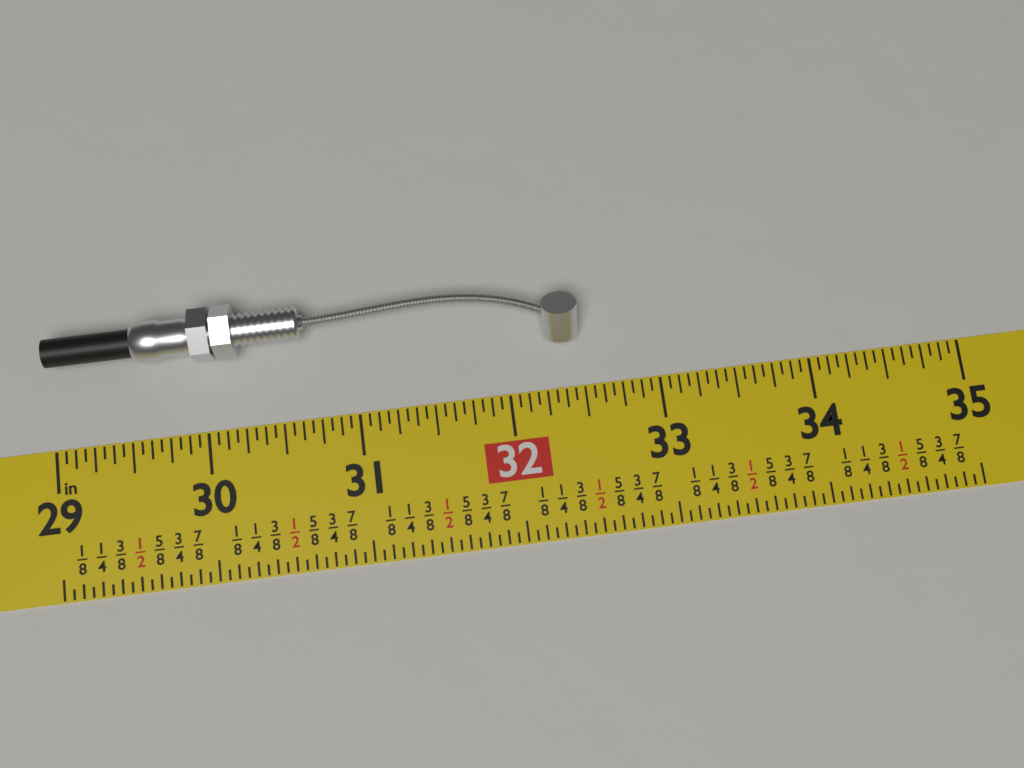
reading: 32.5000 in
